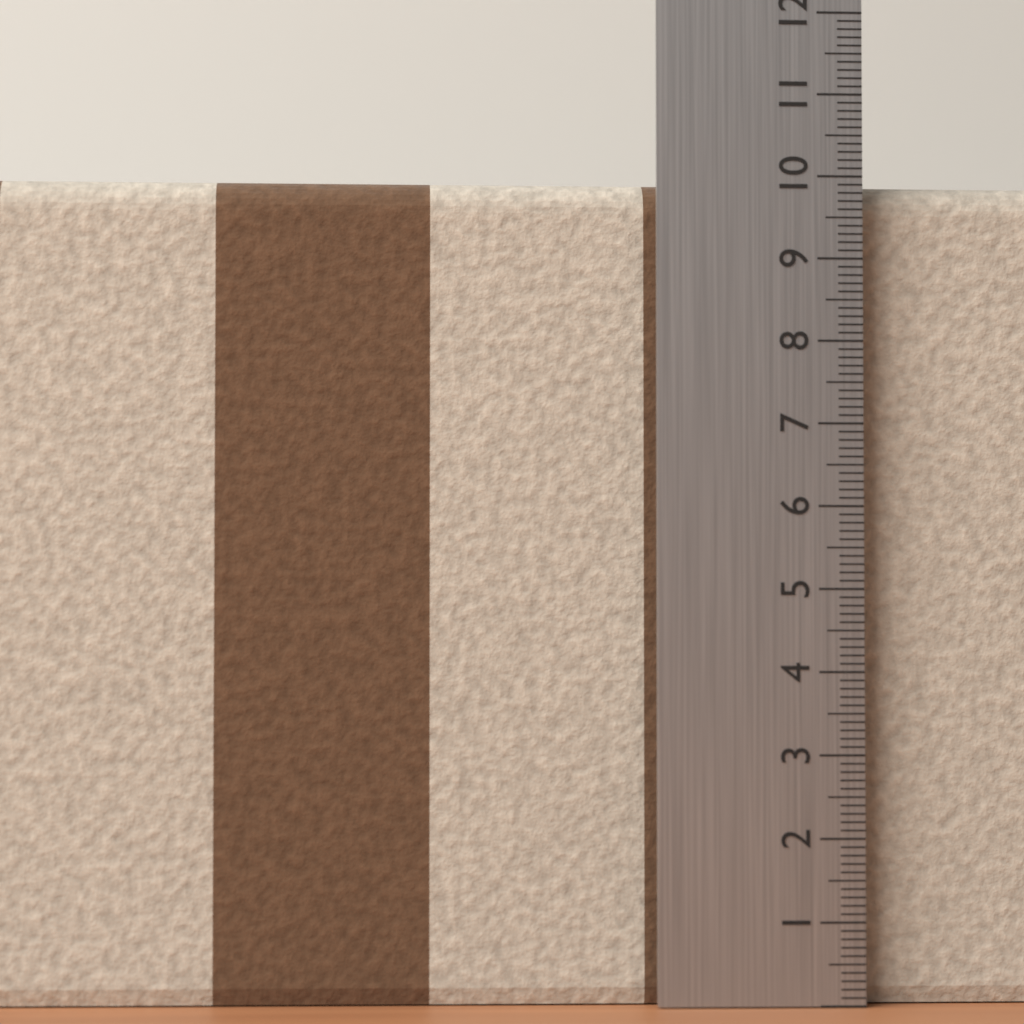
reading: 10.0 (no unit)
